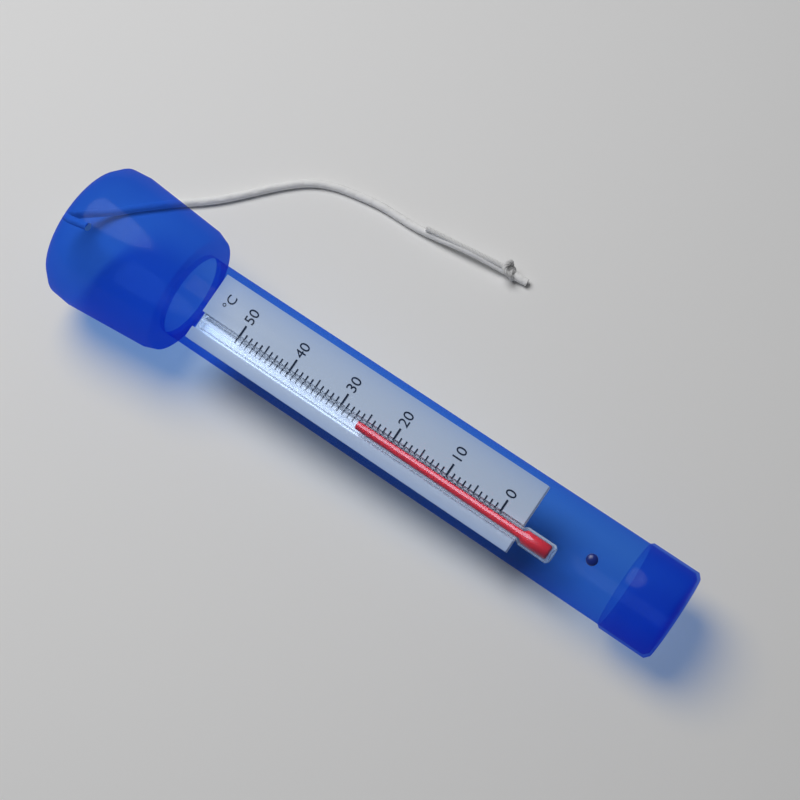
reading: 26 °C
